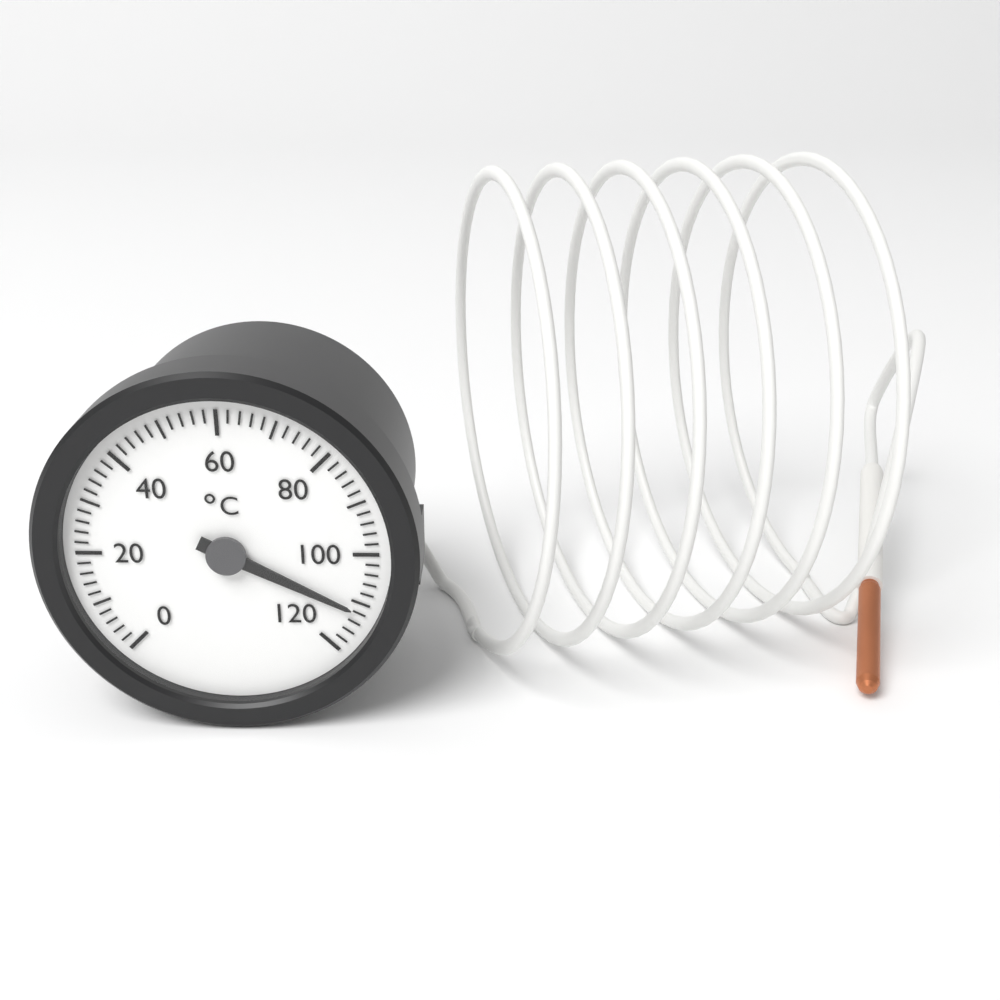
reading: 112 °C
